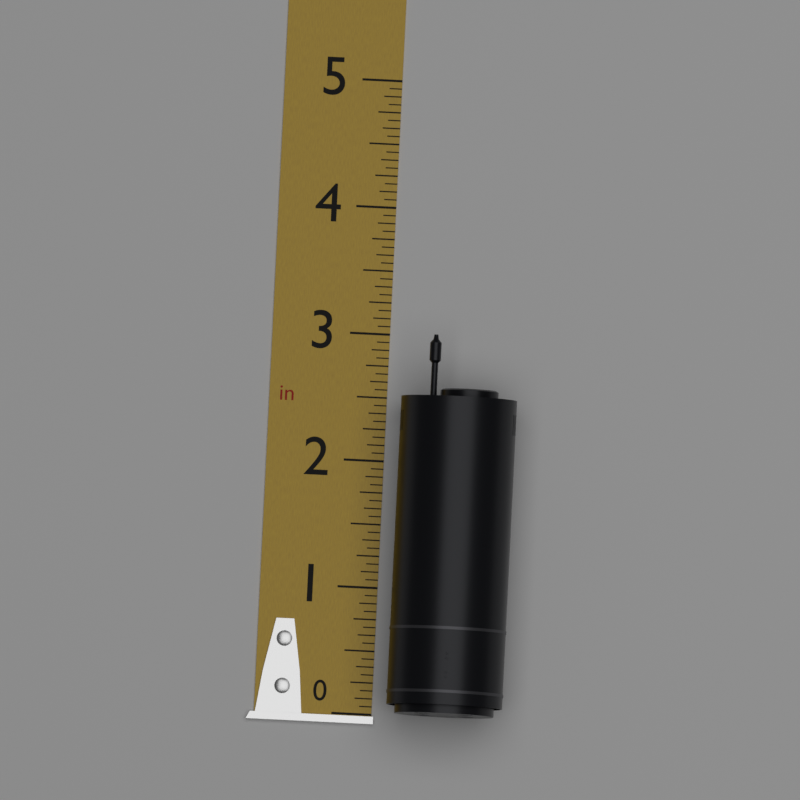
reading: 3.0000 in
